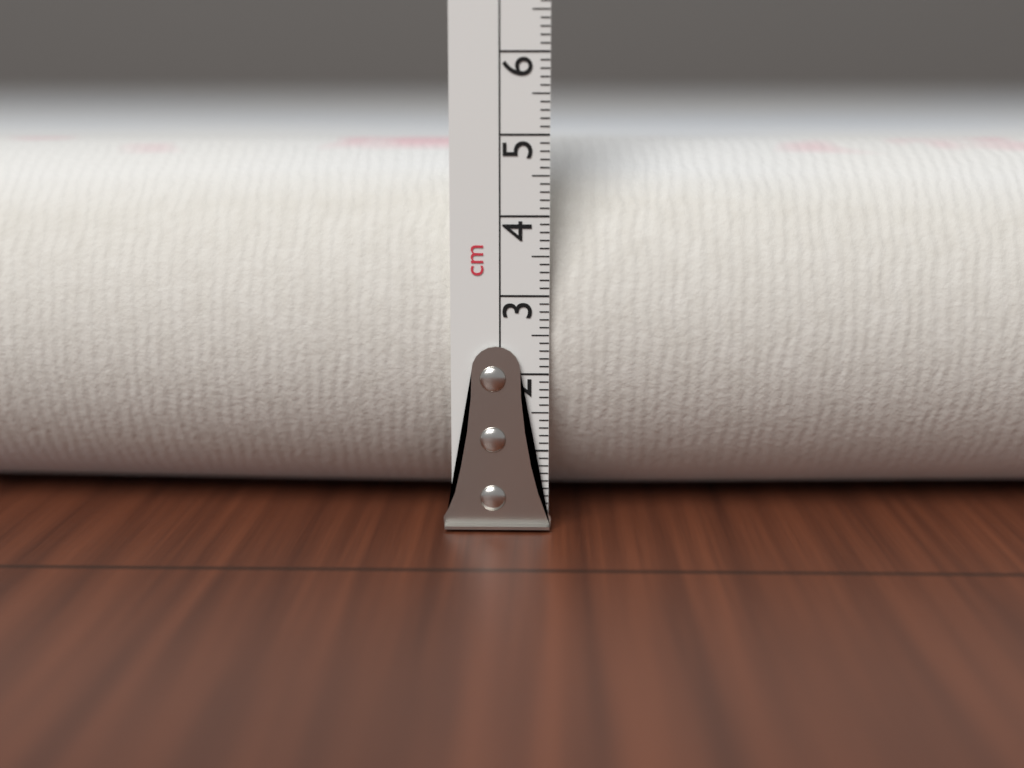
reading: 4.9 cm
